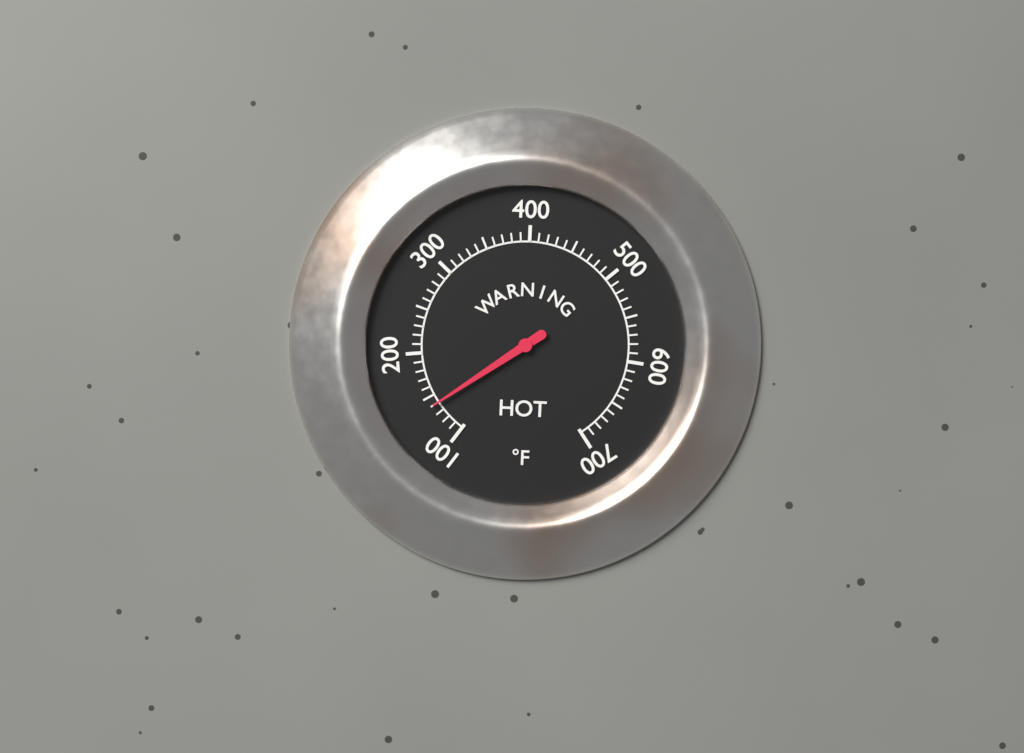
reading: 140 °F
